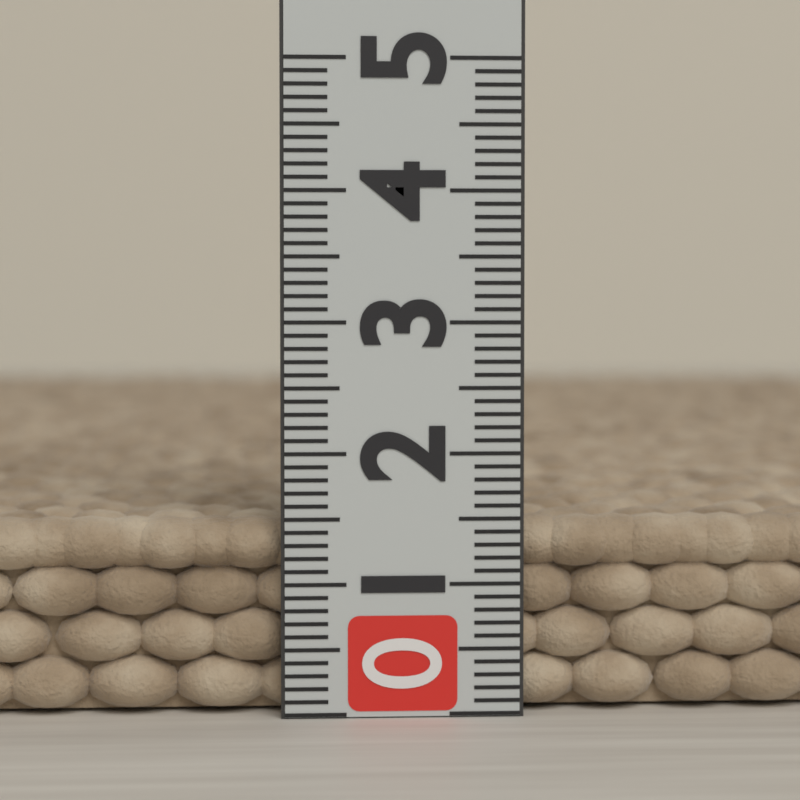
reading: 1.5 (no unit)
